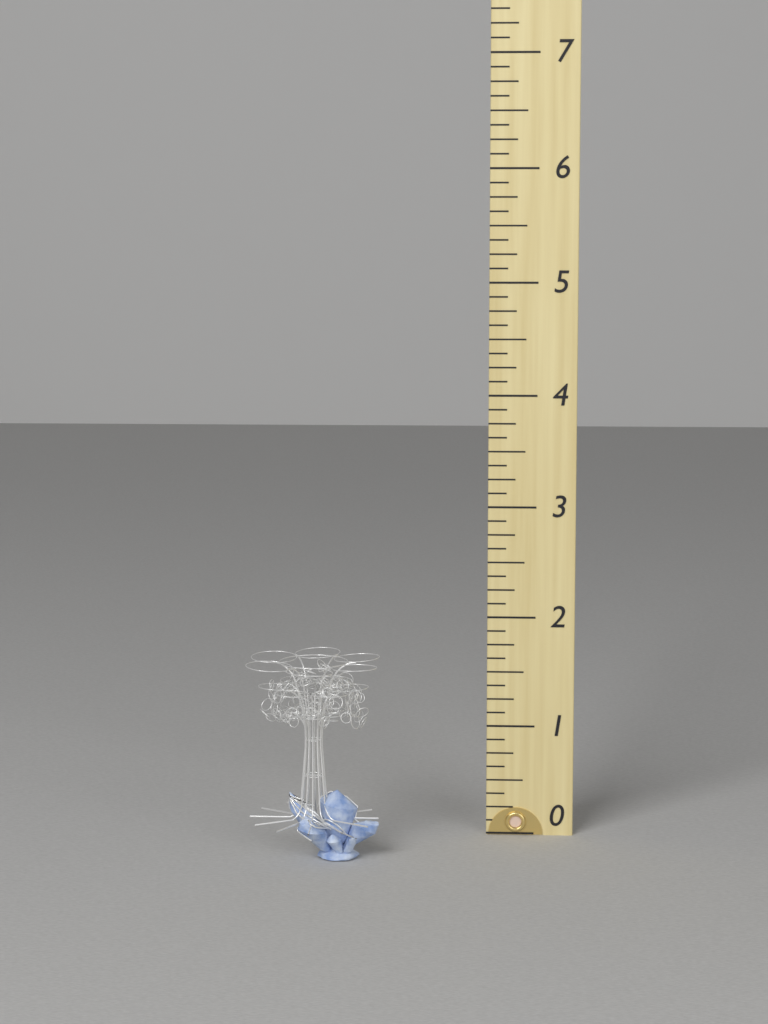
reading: 1.750 (no unit)
